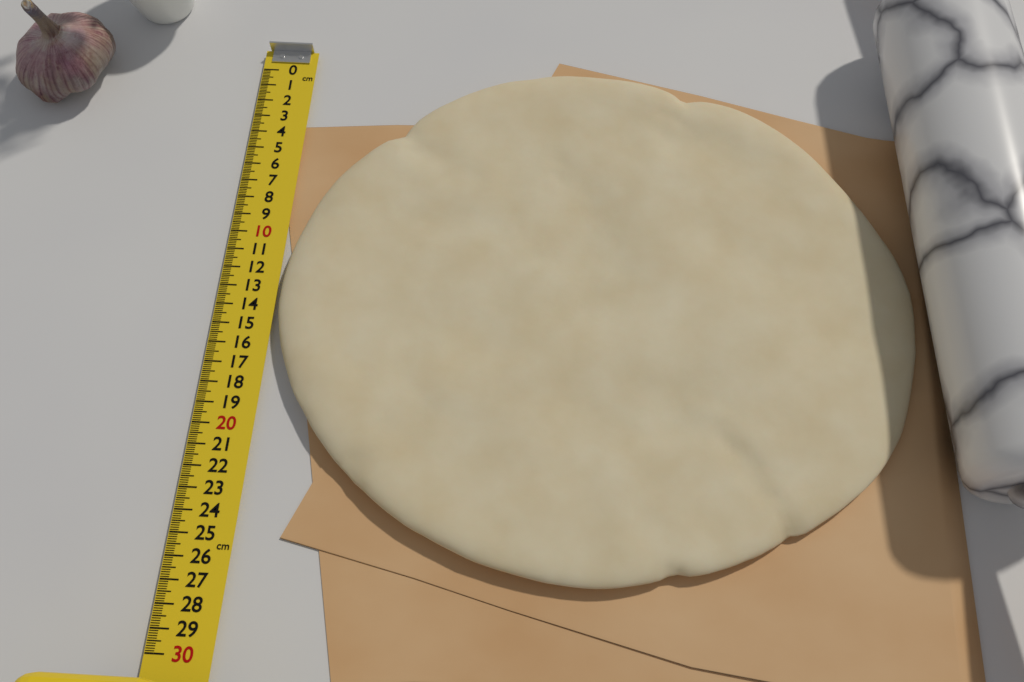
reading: 26.5 cm
